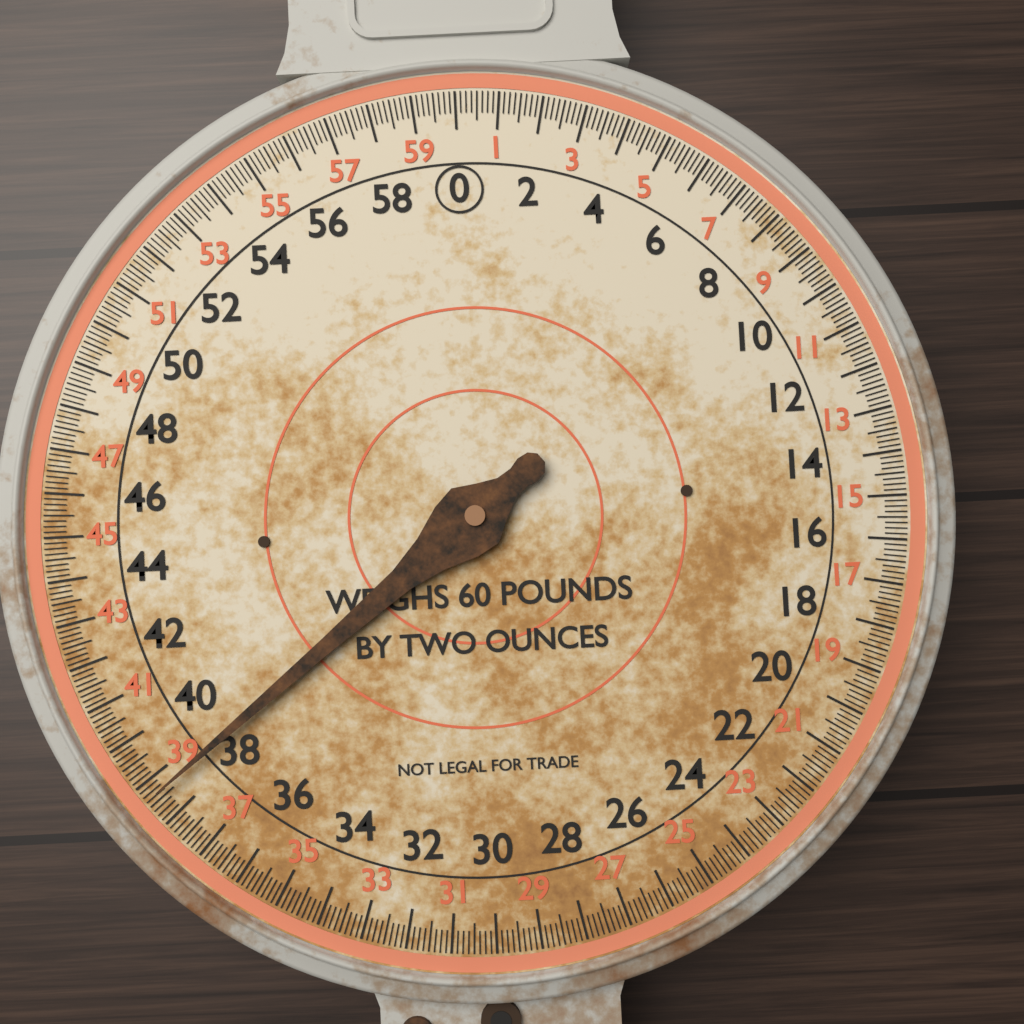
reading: 38.625 lb
